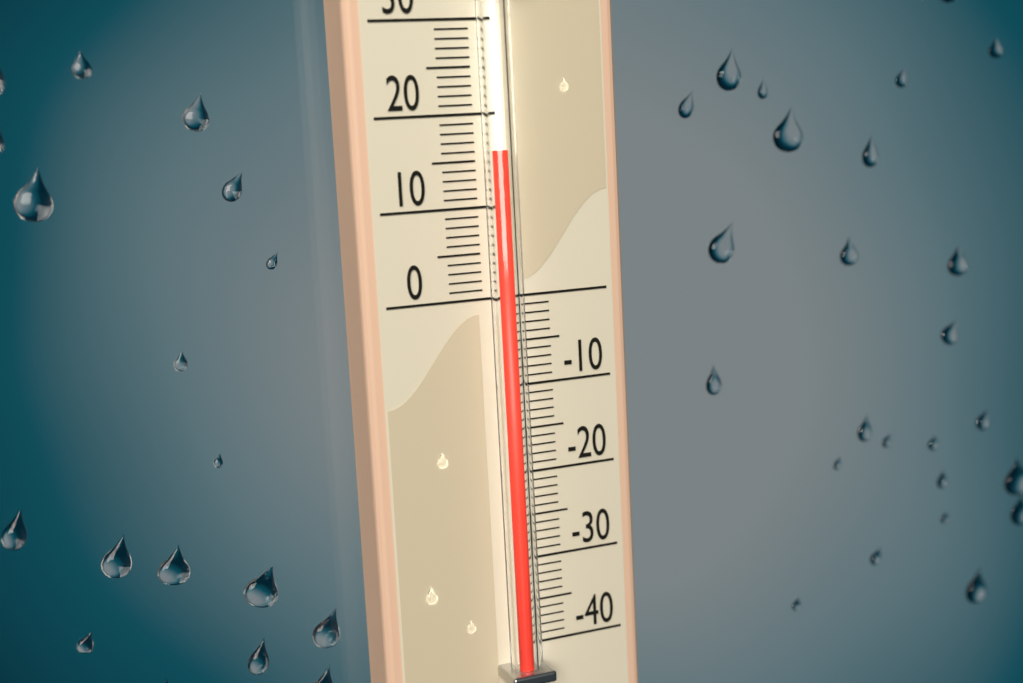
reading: 16 (no unit)
